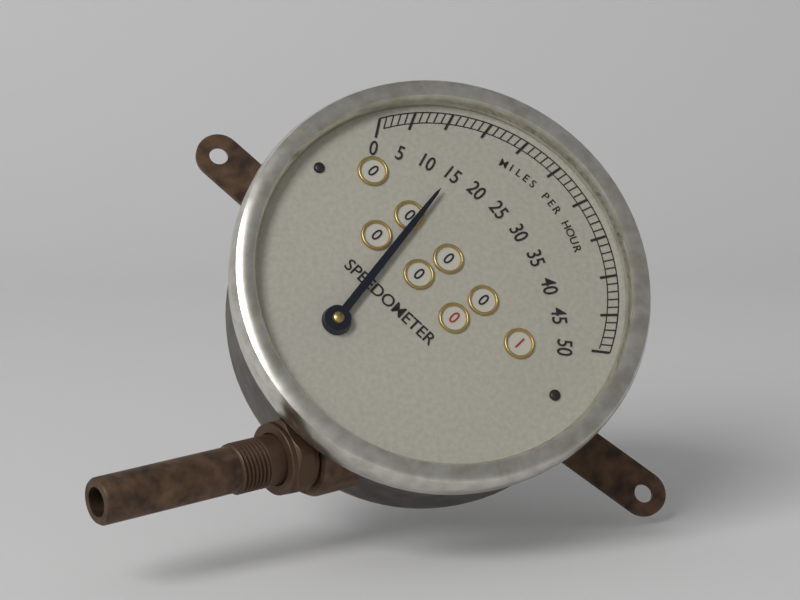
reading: 15 mph
